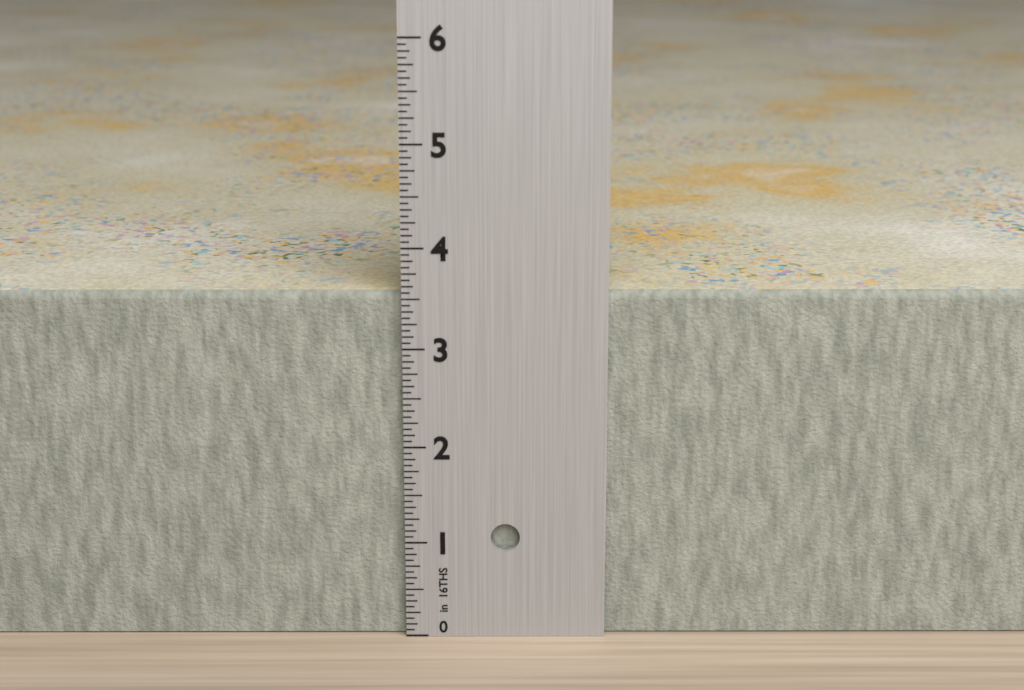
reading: 3.5625 in
